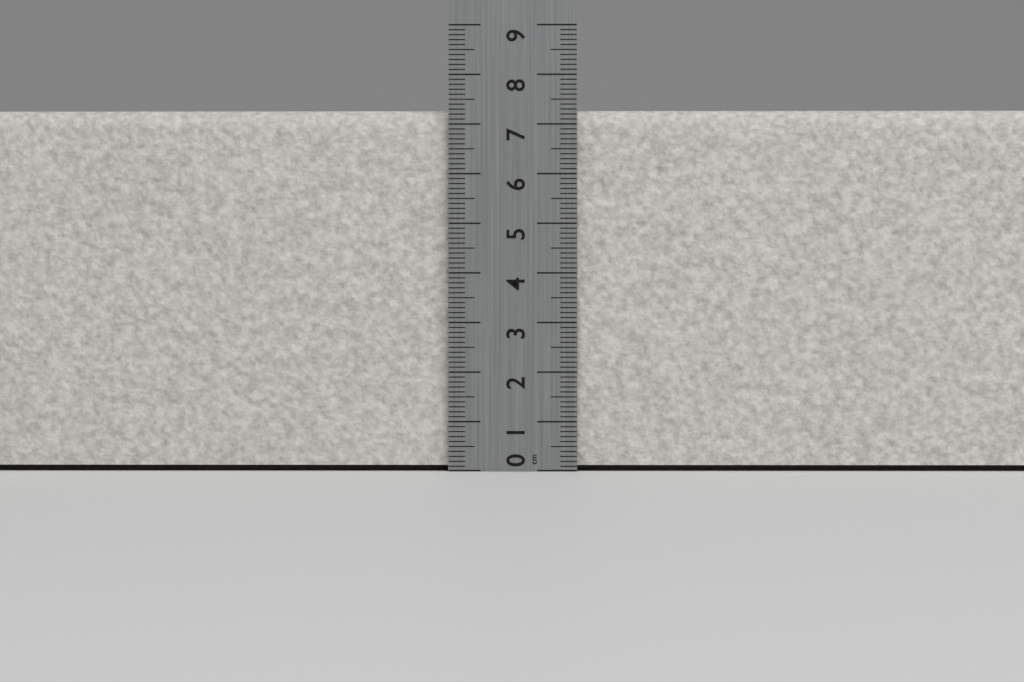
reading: 7.3 cm
